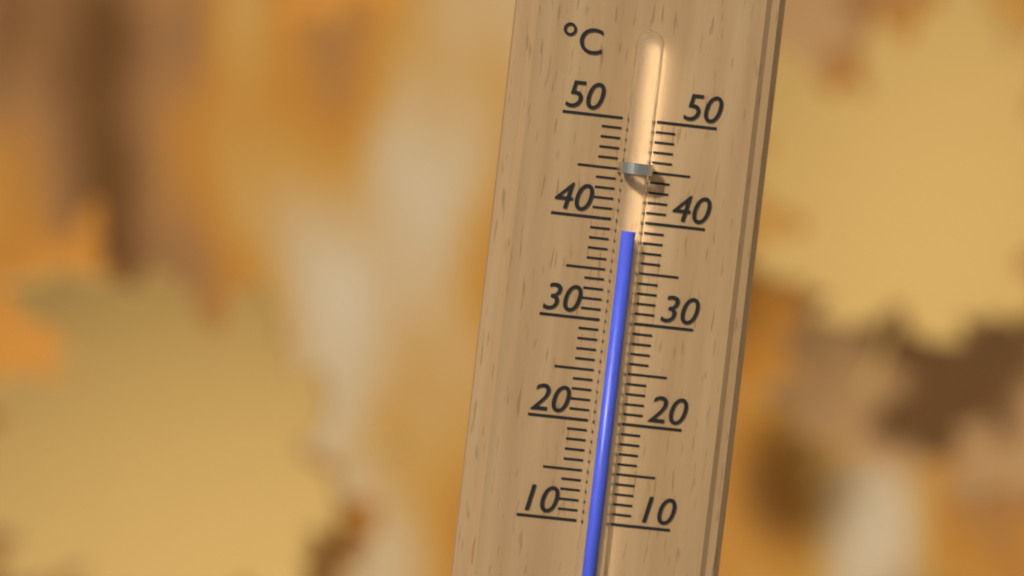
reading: 39 °C
